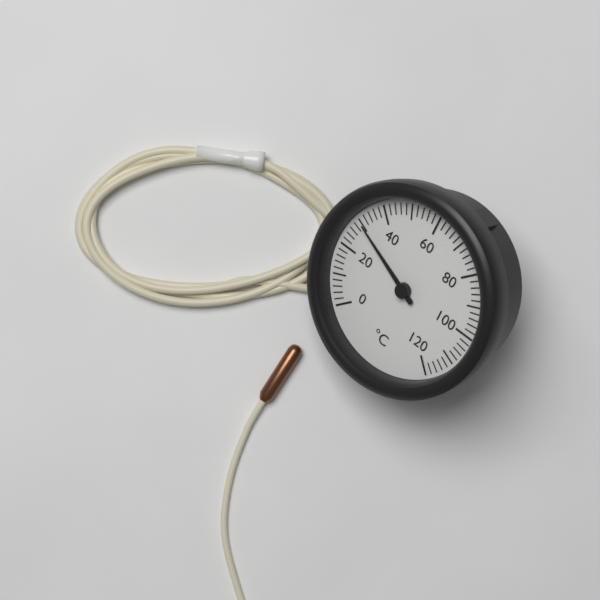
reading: 30 °C
